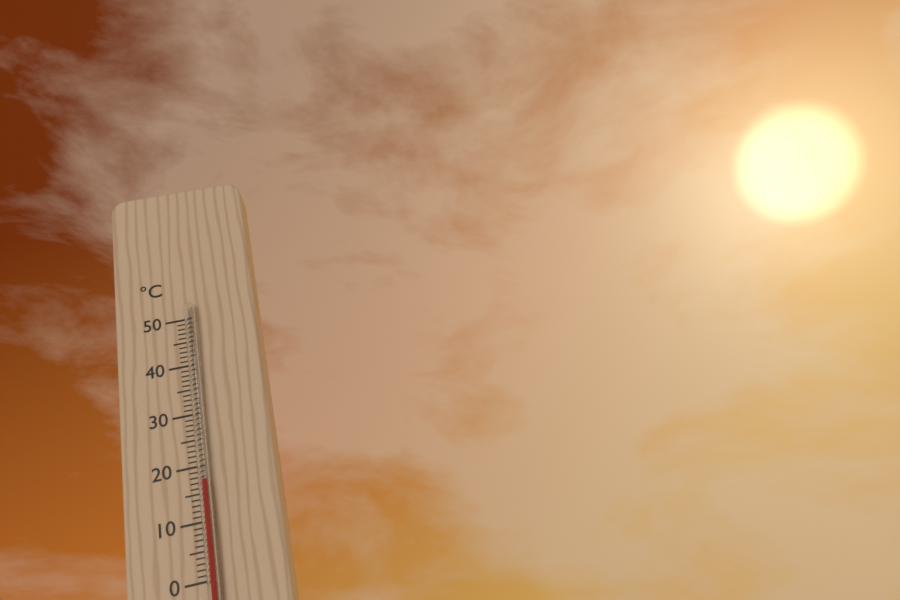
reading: 17 °C
